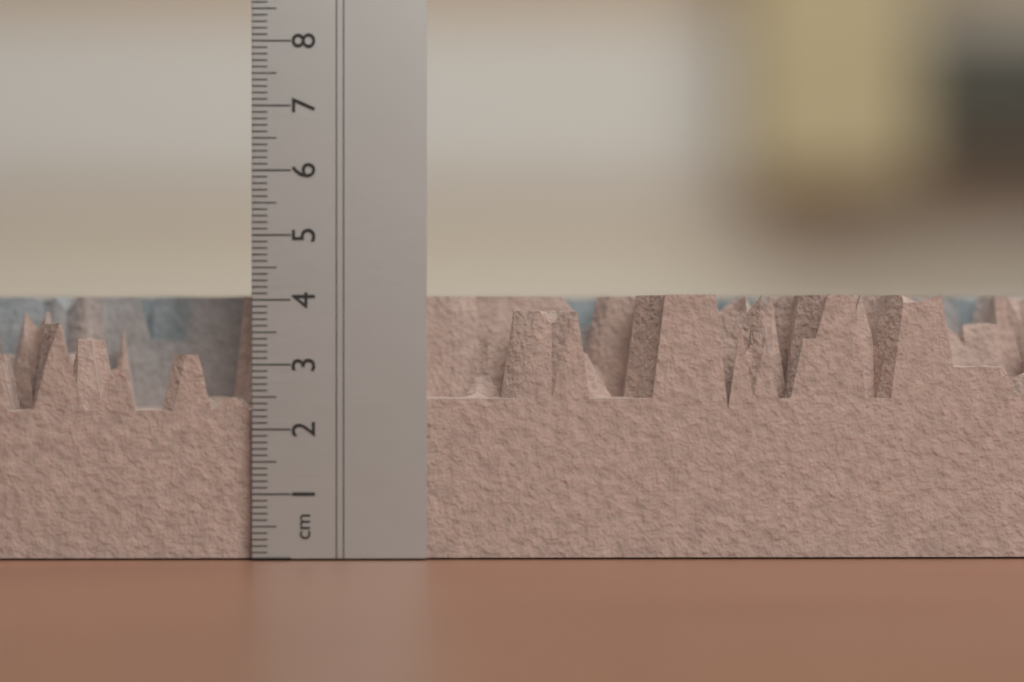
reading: 4.1 cm
